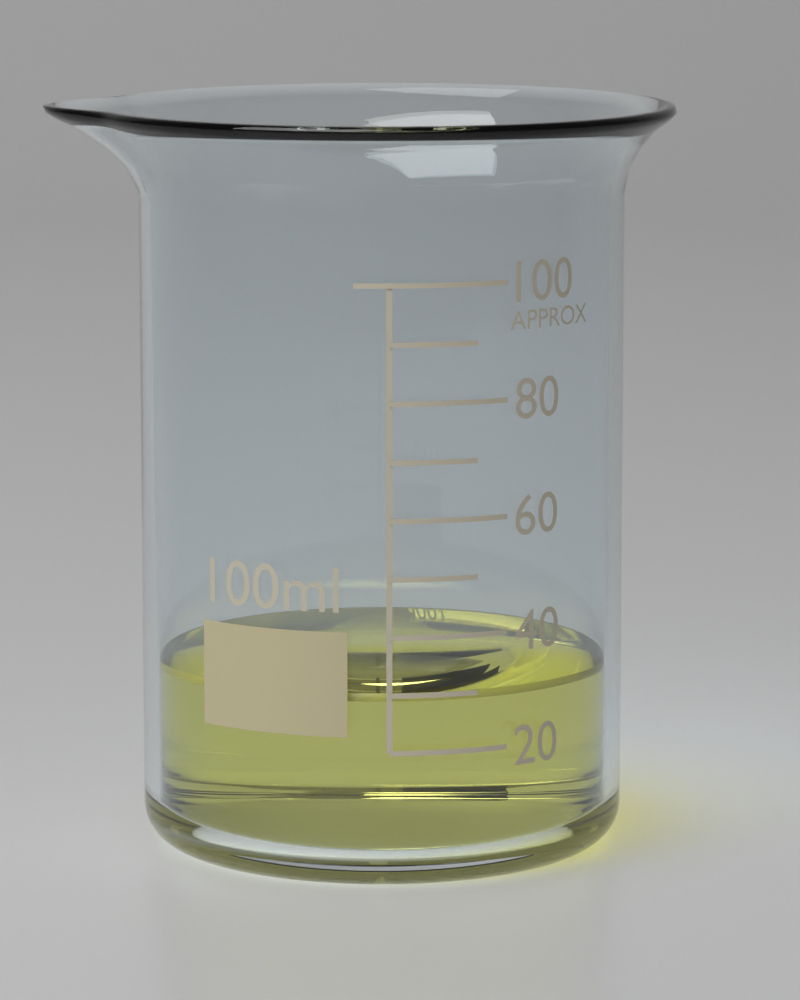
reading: 30 ml
